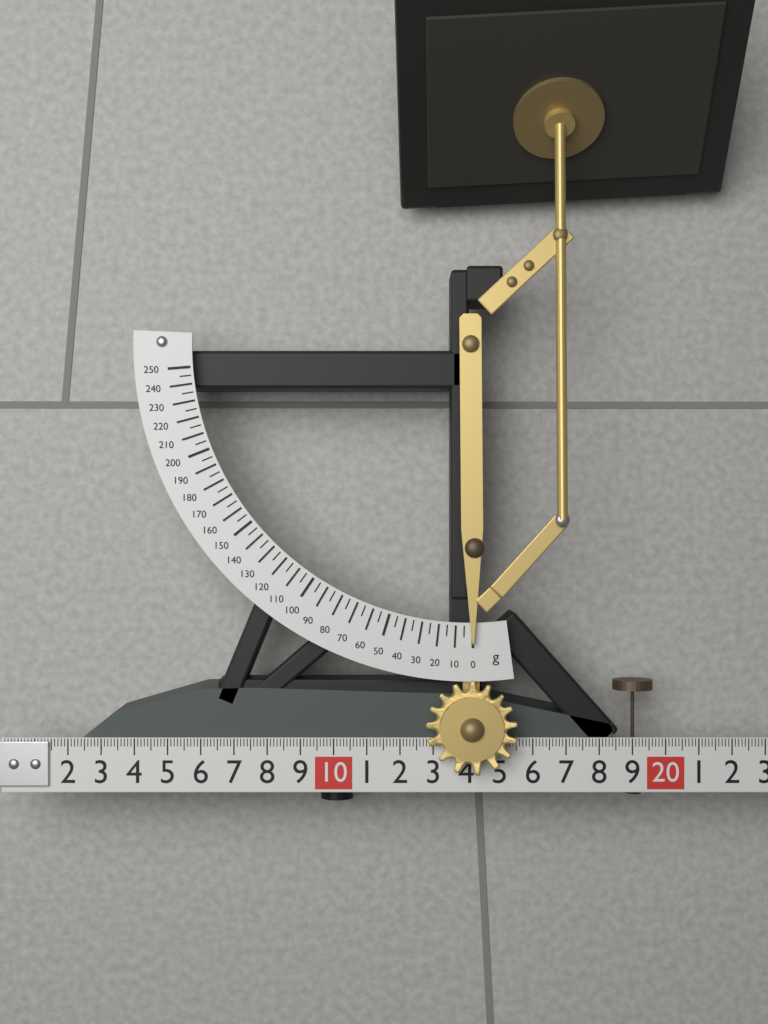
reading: 0 g
